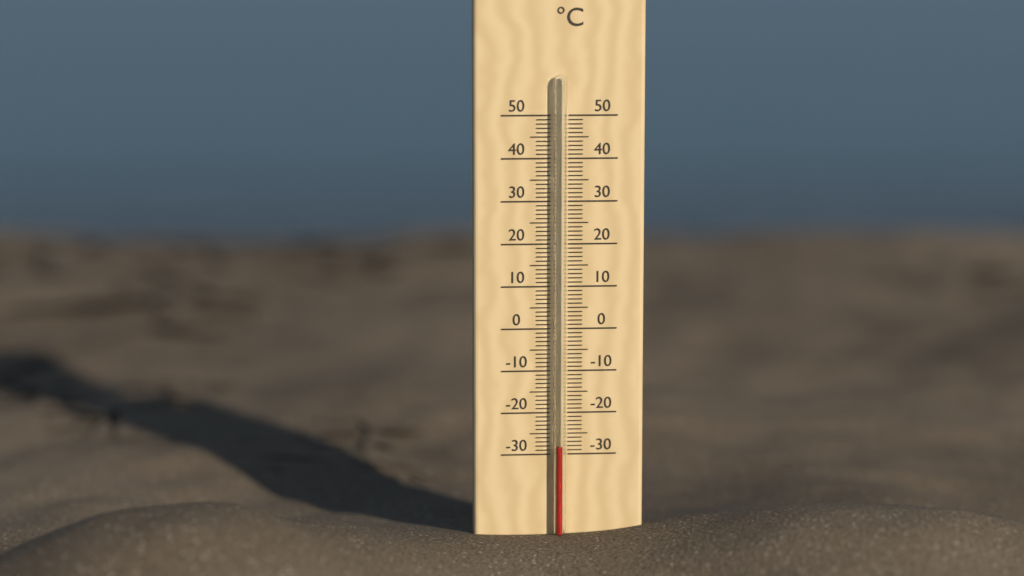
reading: -28 °C
